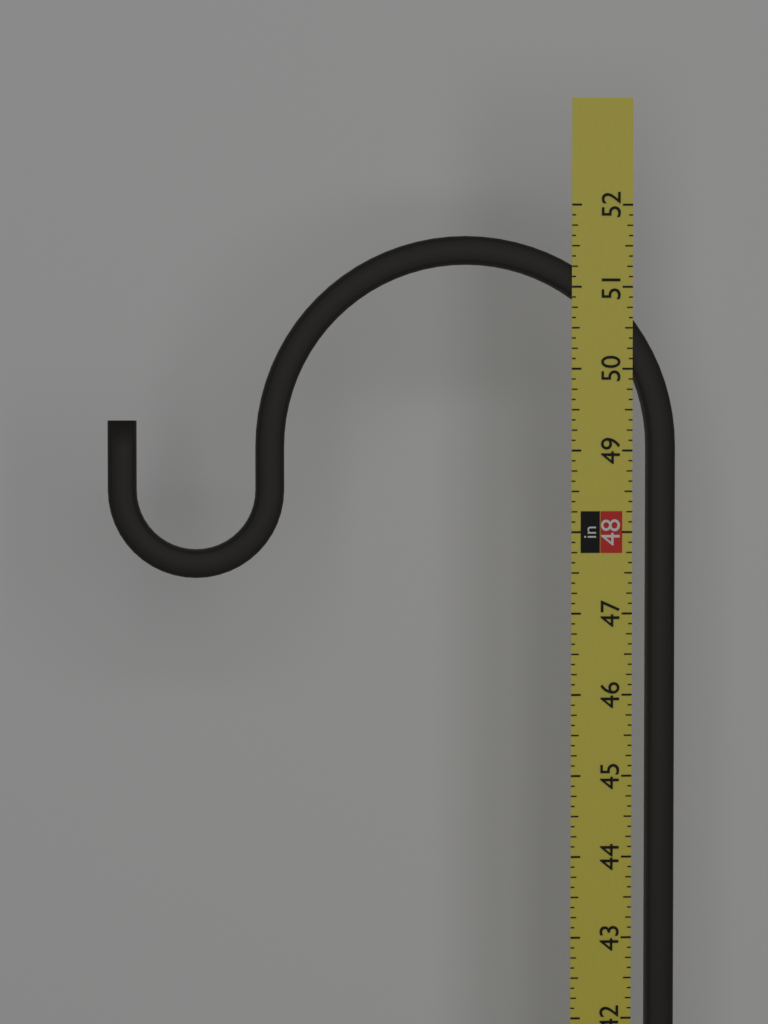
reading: 51.625 in
